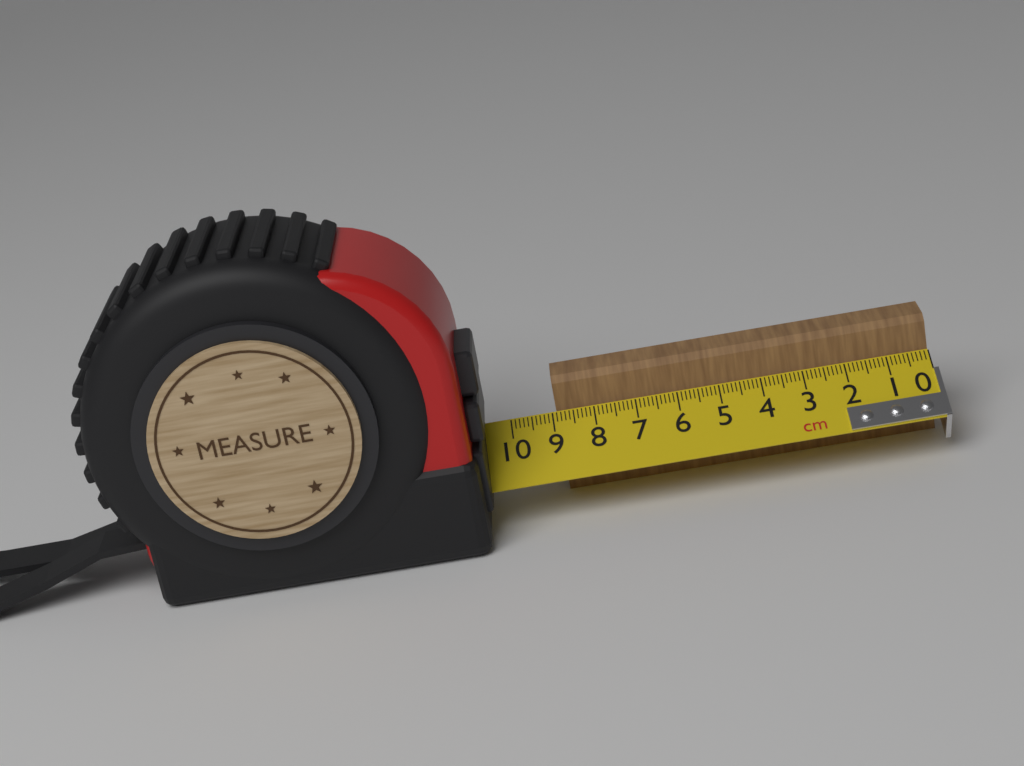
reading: 8.9 cm
